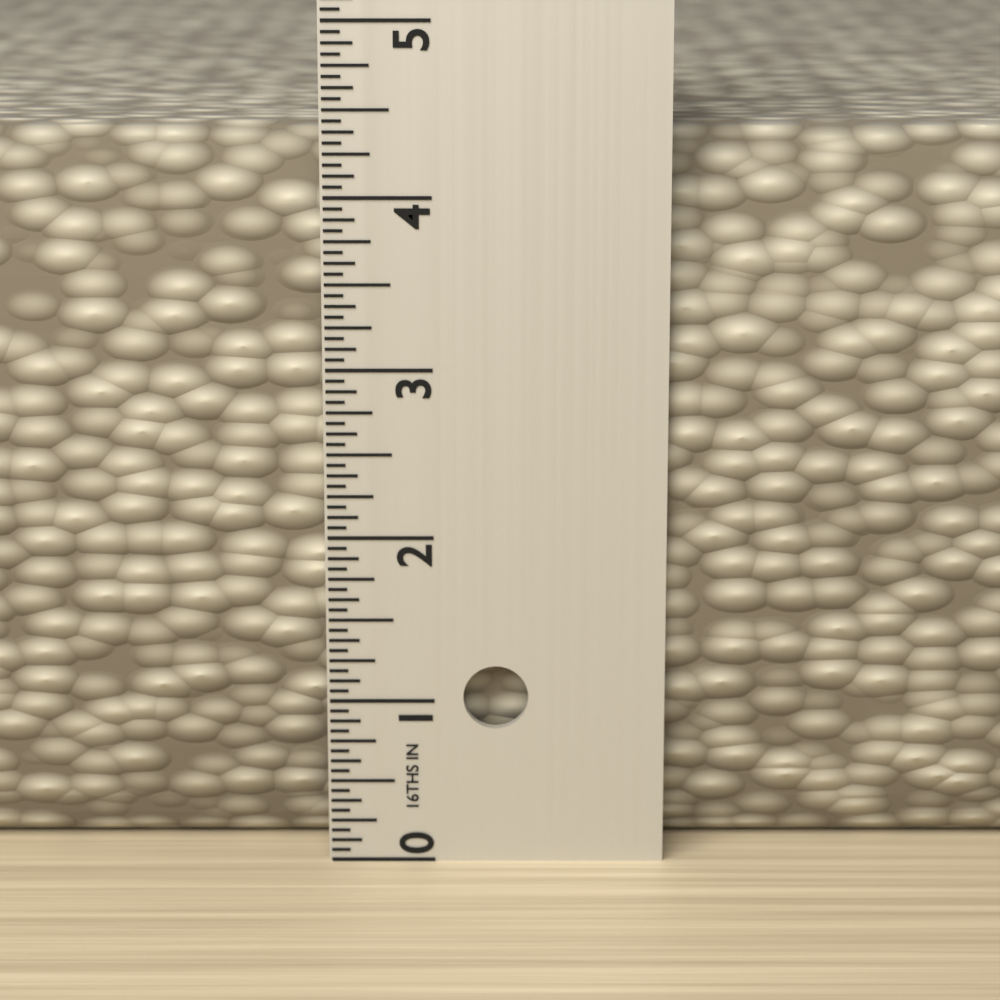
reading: 4.3750 in
